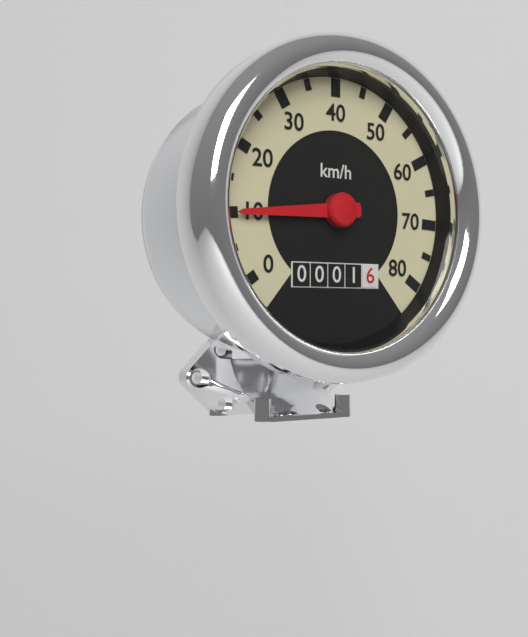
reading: 10 km/h
